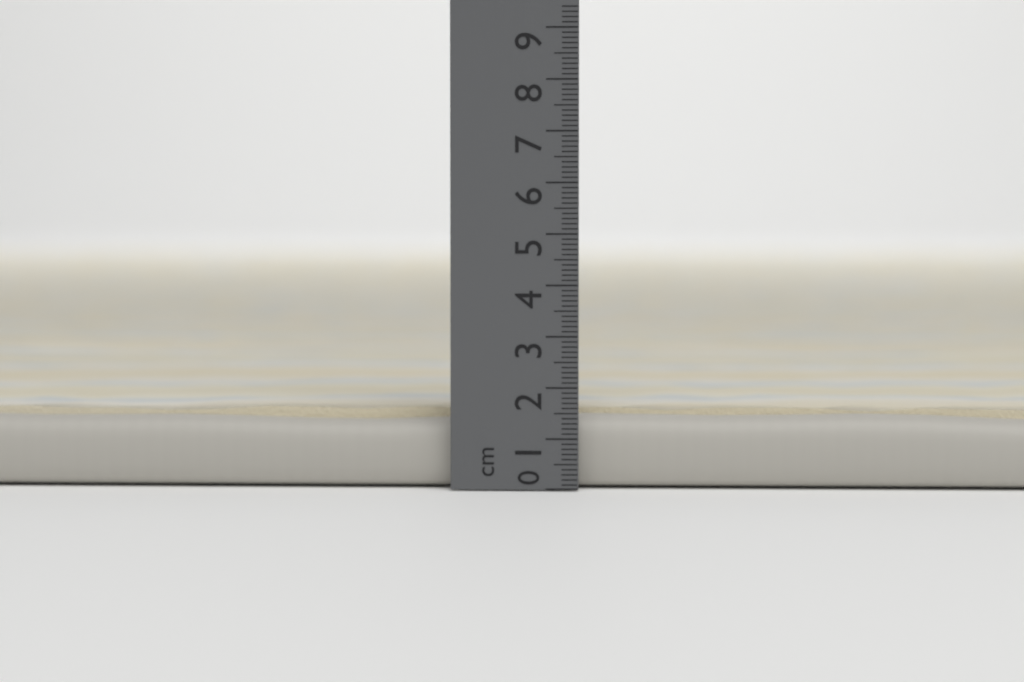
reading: 1.6 cm
